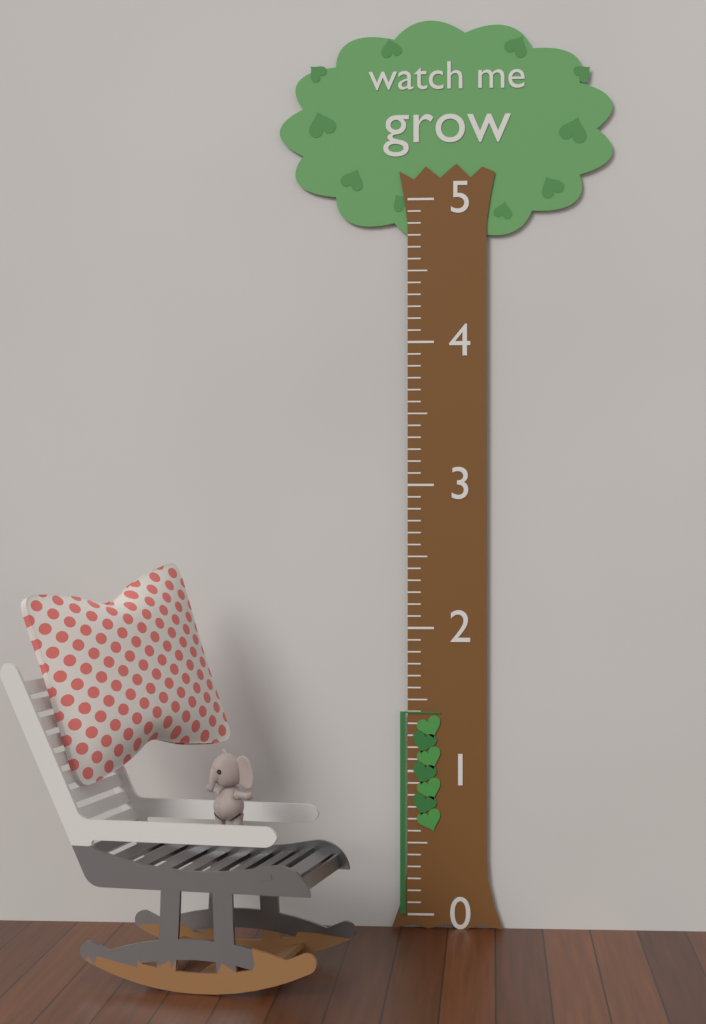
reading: 1.416667 (no unit)
